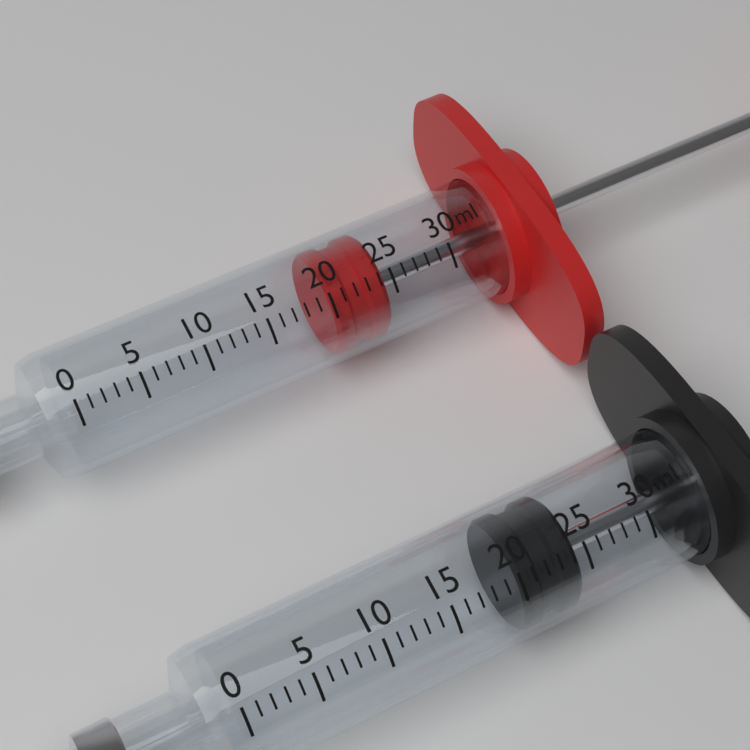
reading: 20 ml
